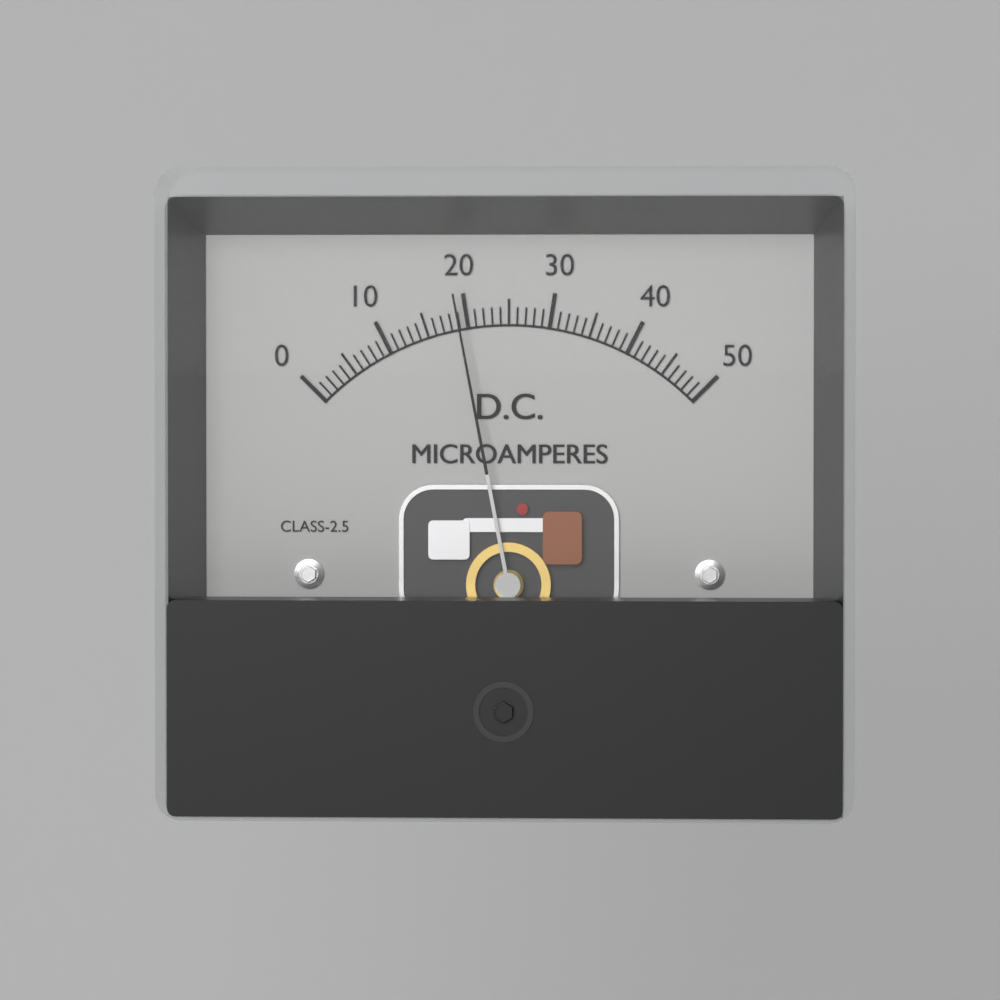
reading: 19 µA
